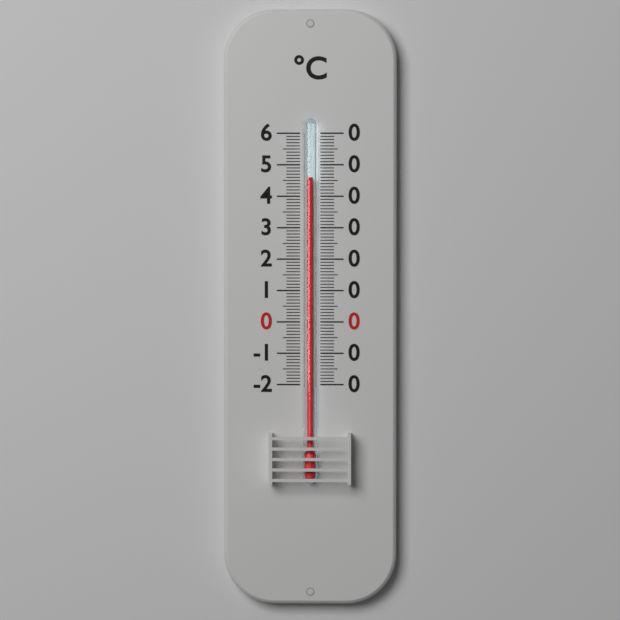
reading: 46 °C
